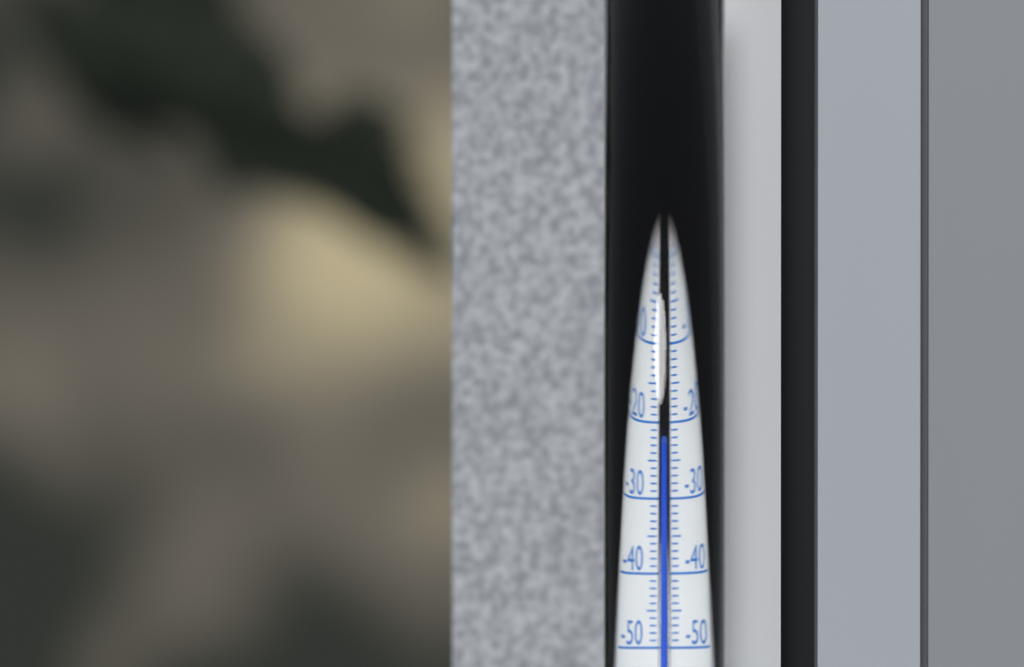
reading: -22 °C
